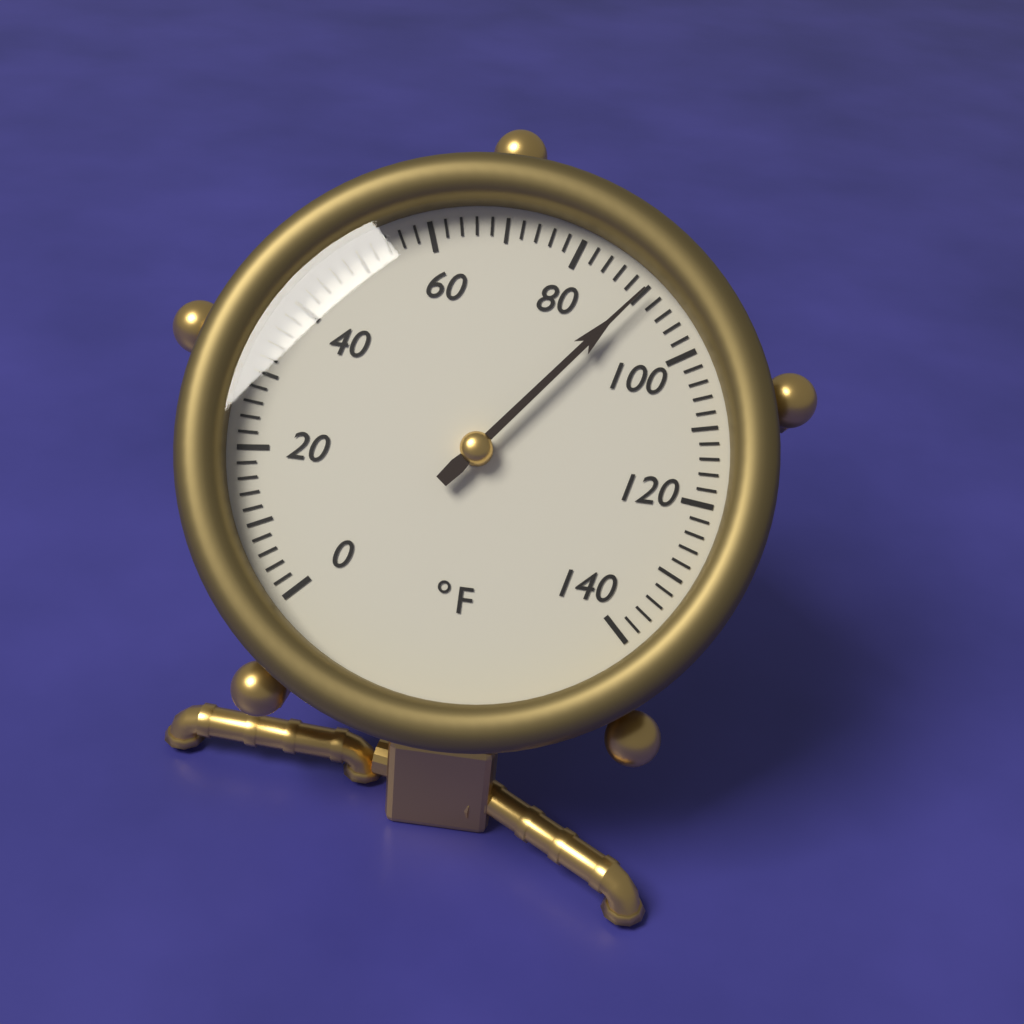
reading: 90 °F
